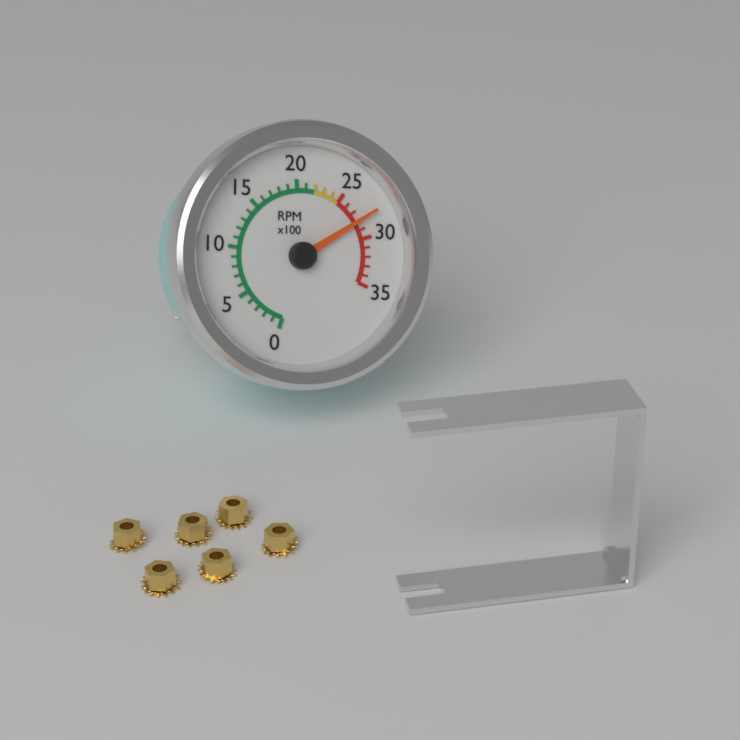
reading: 2800 RPM
